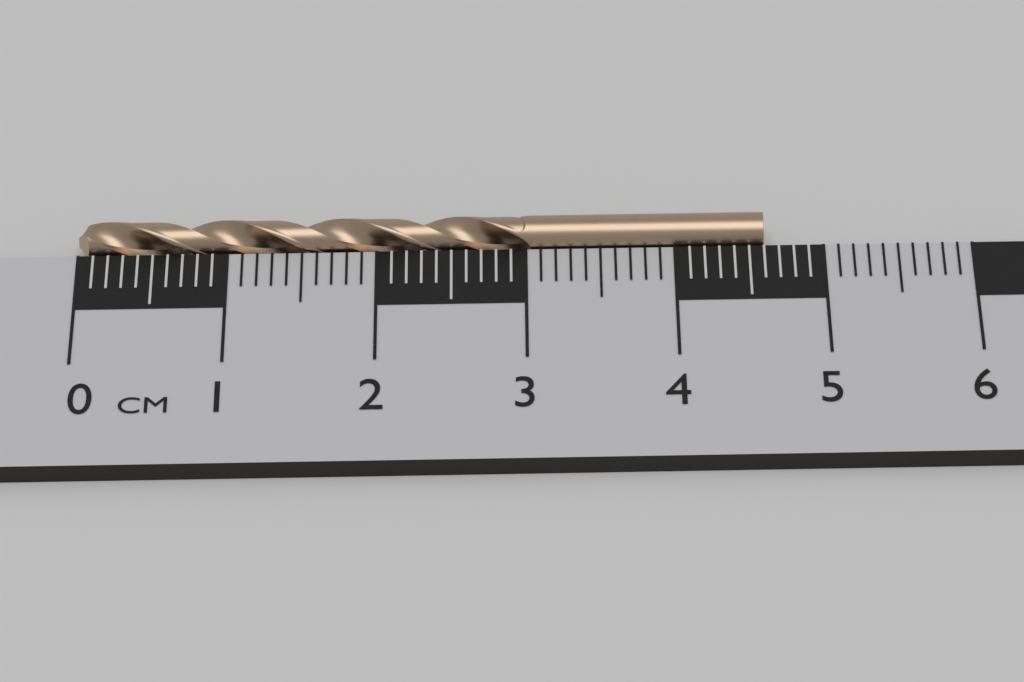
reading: 4.6 cm
